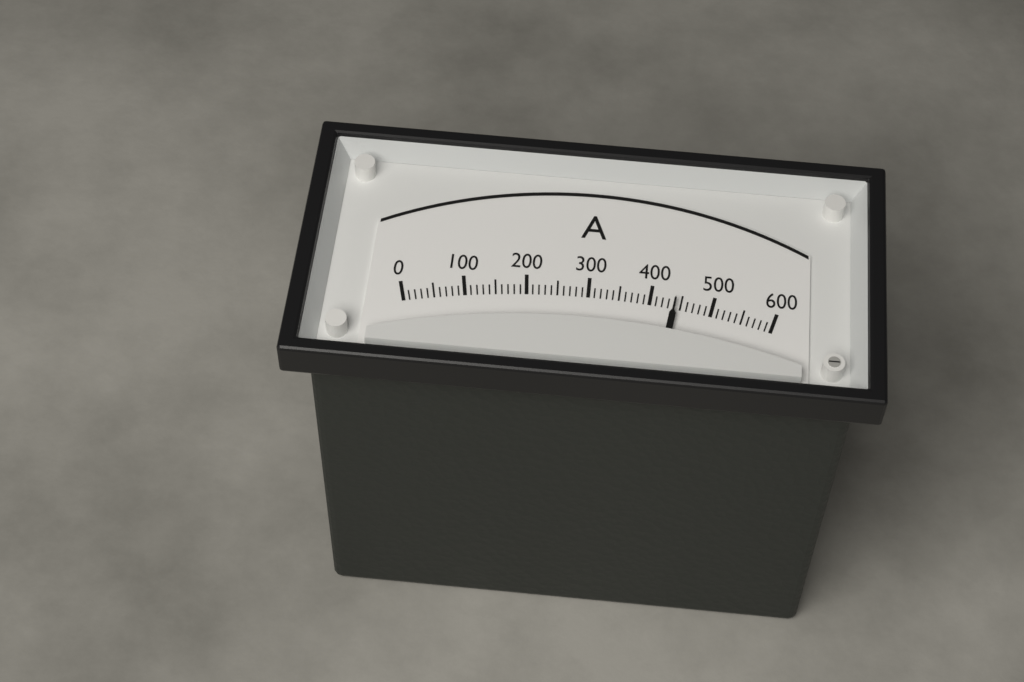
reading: 440 A
